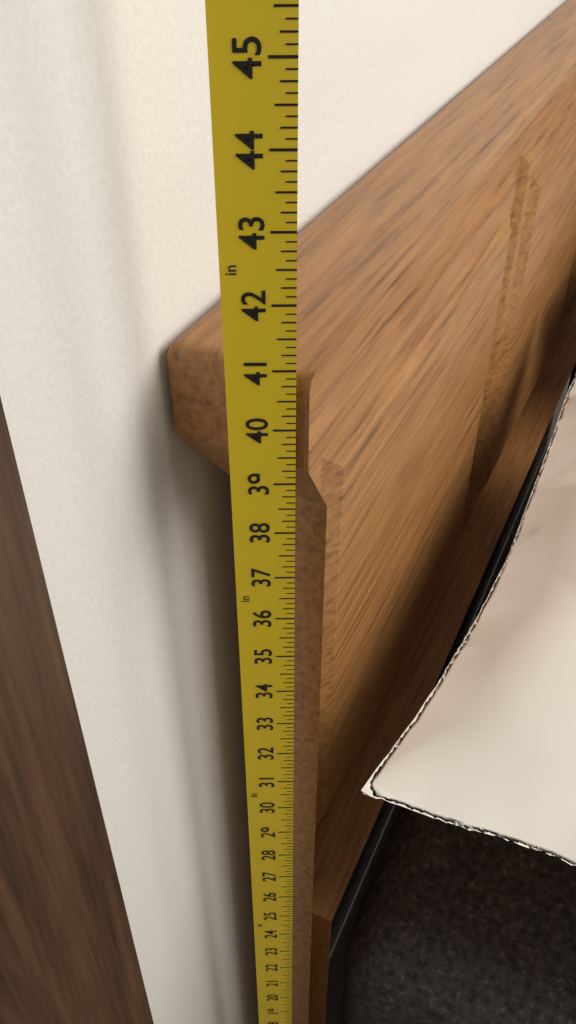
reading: 40.875 in
